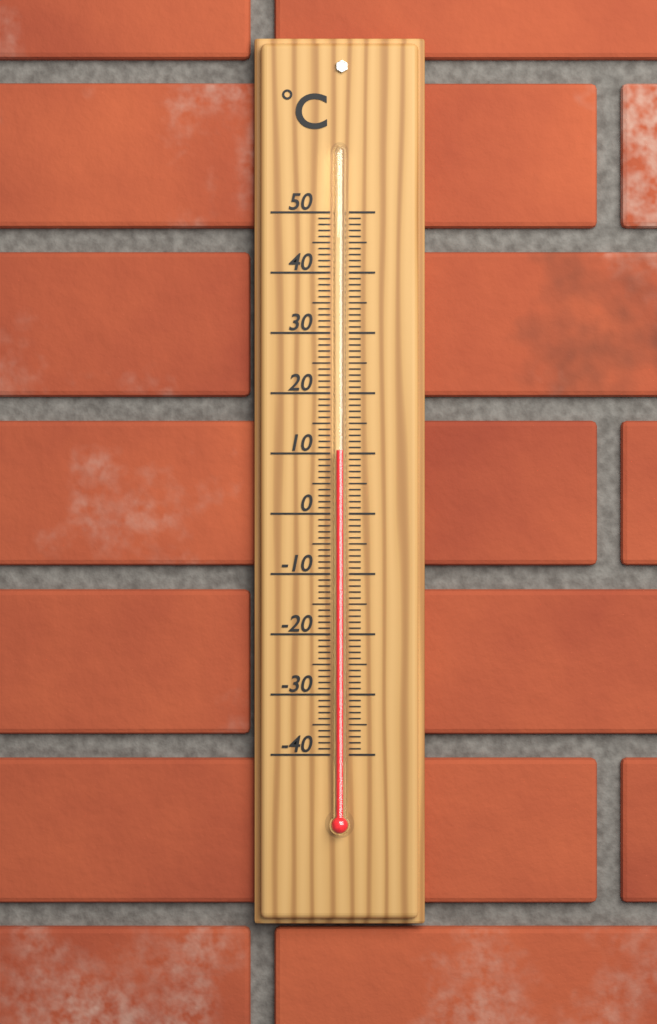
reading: 10.5 °C
